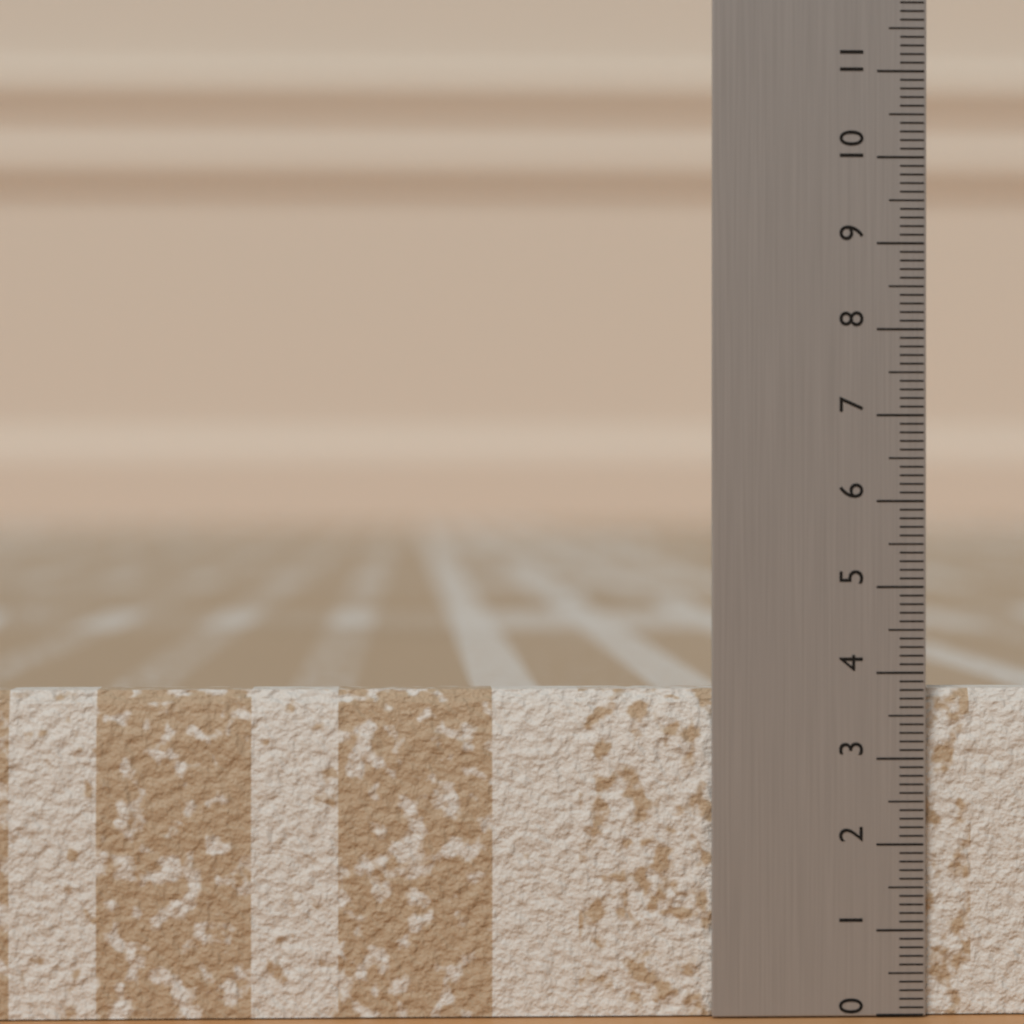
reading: 3.8 (no unit)
